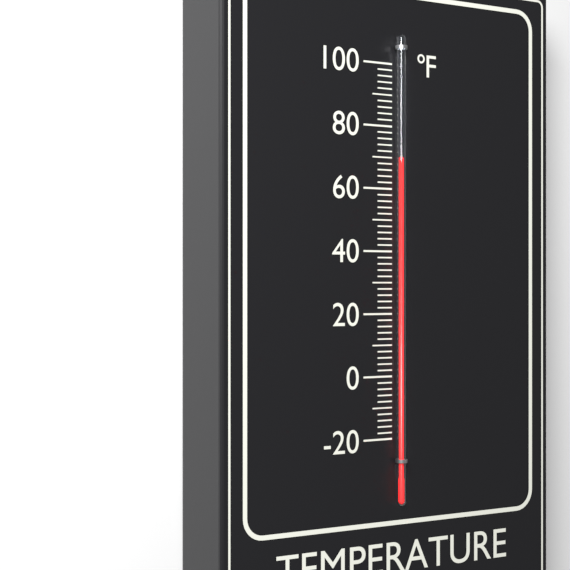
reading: 70 °F
